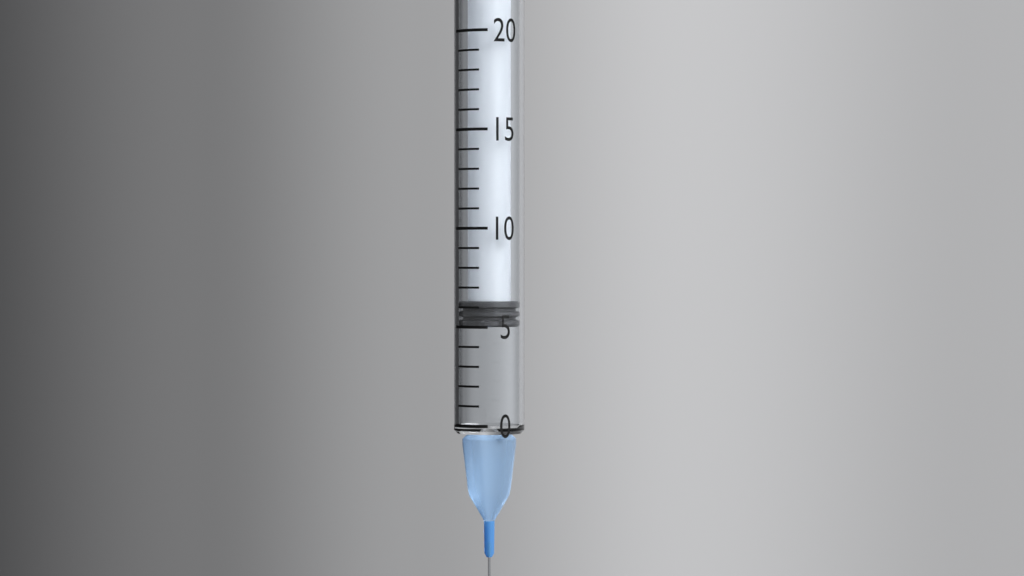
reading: 5 (no unit)
